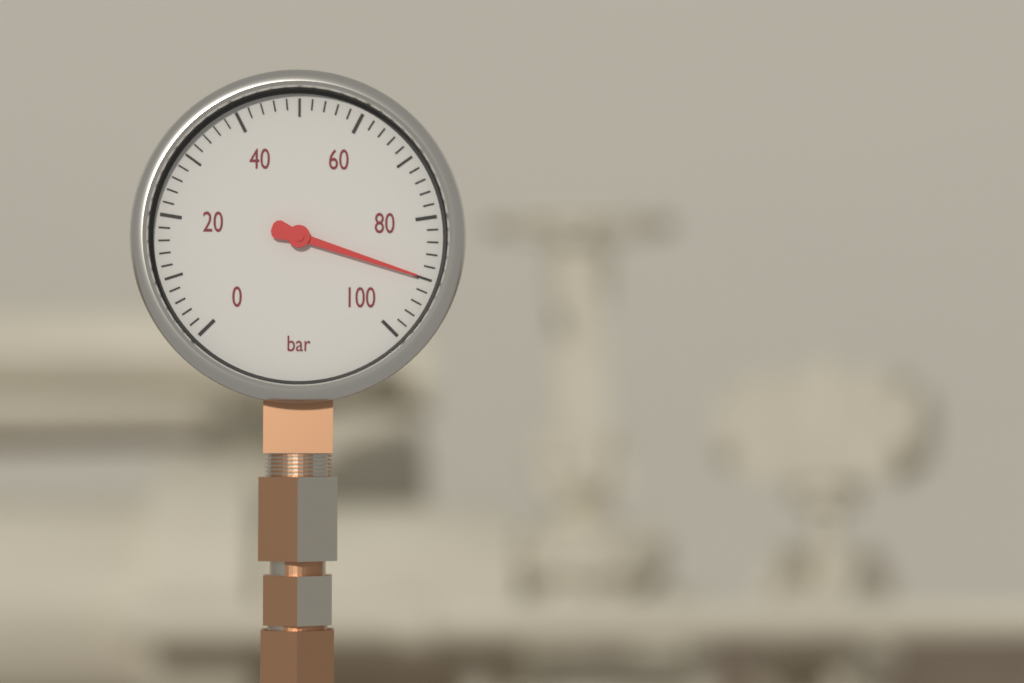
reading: 90 bar
